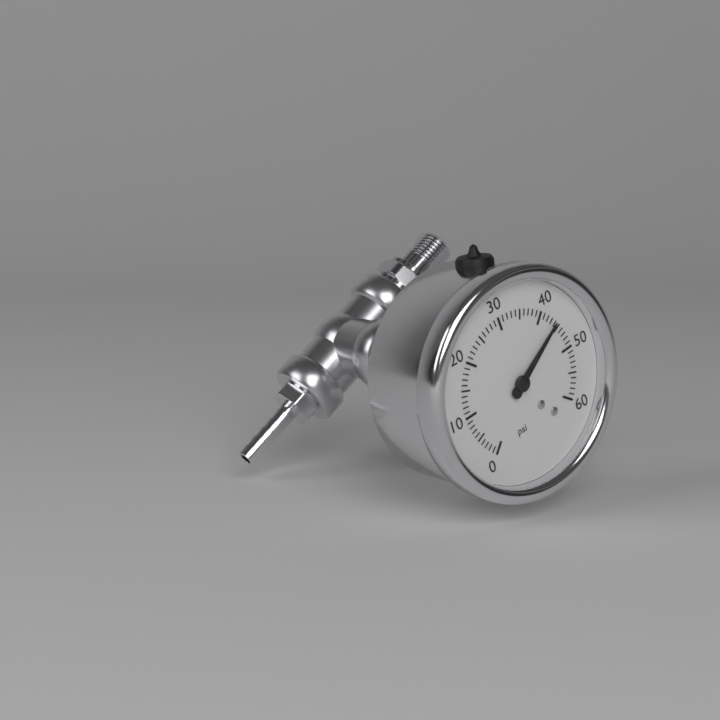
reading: 44 psi
